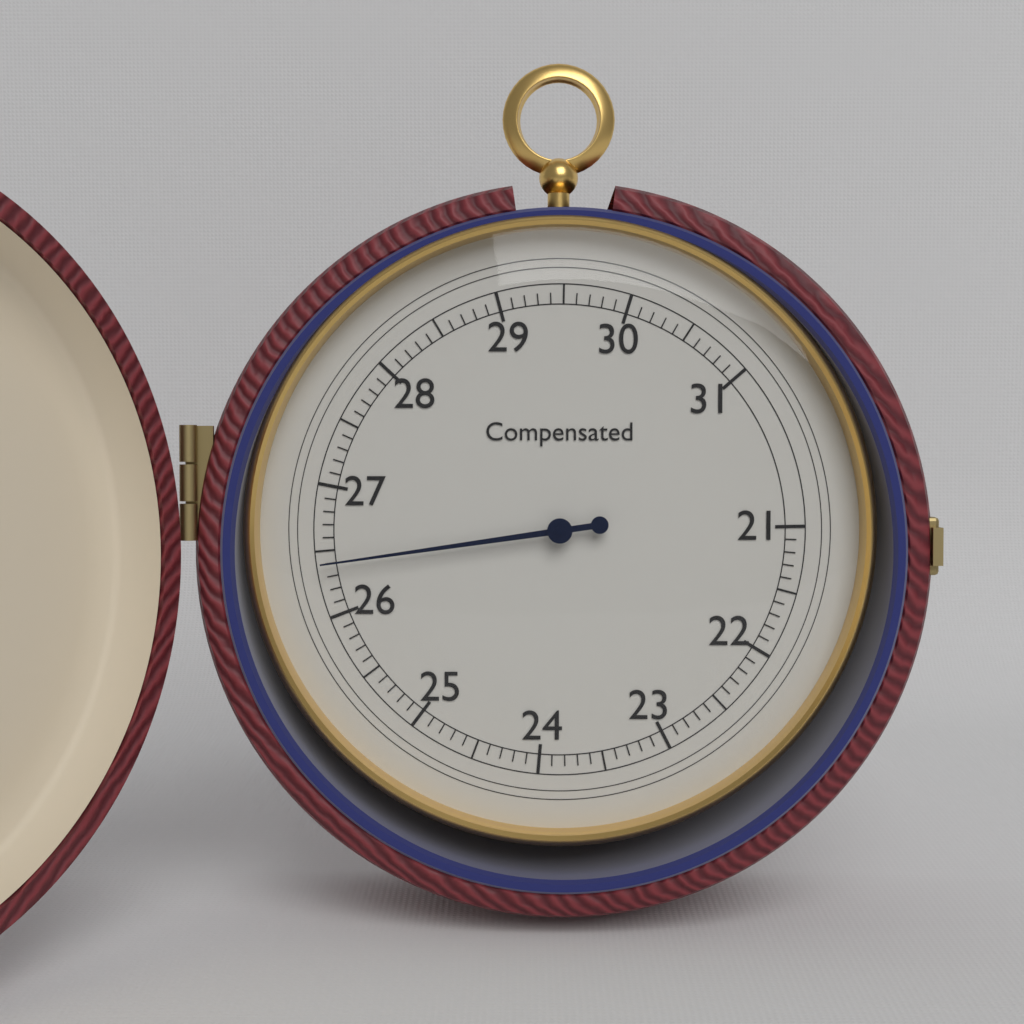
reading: 26.4 (no unit)
